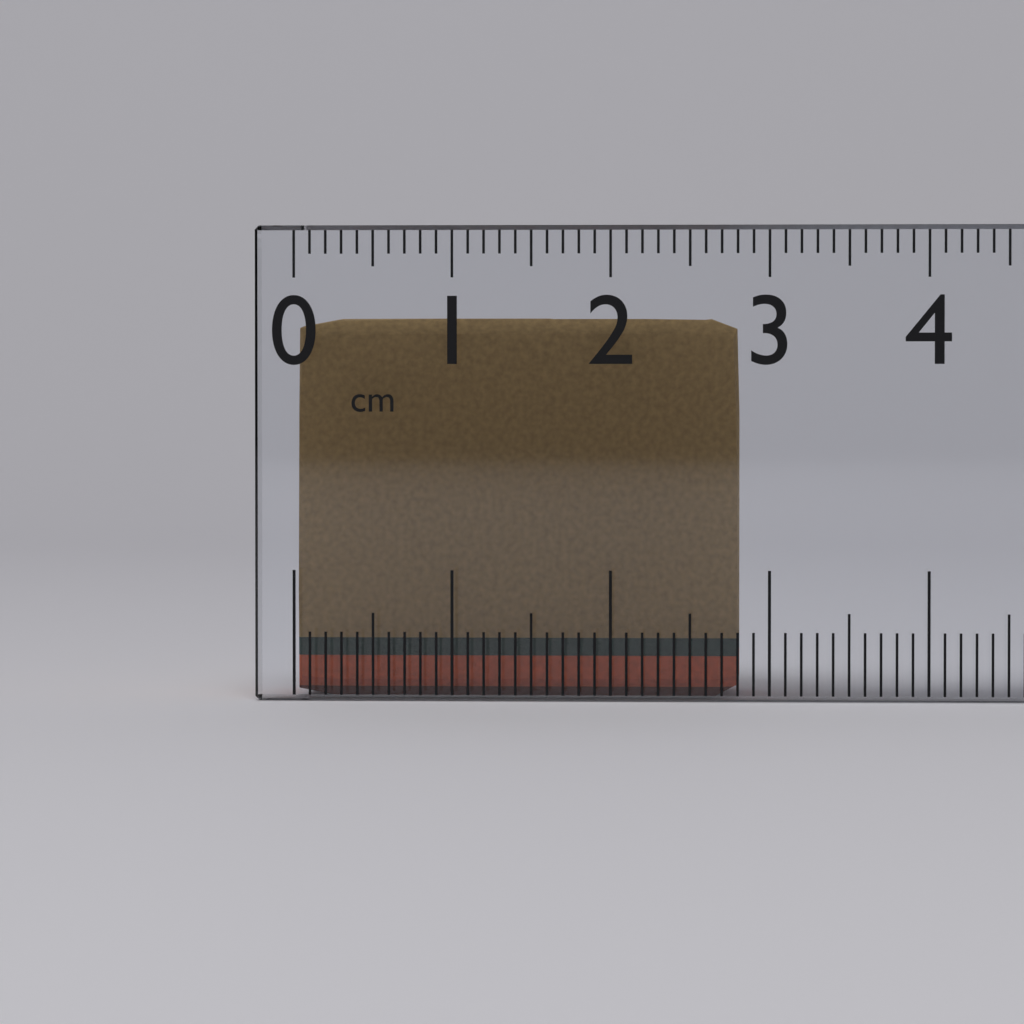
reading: 2.8 cm
